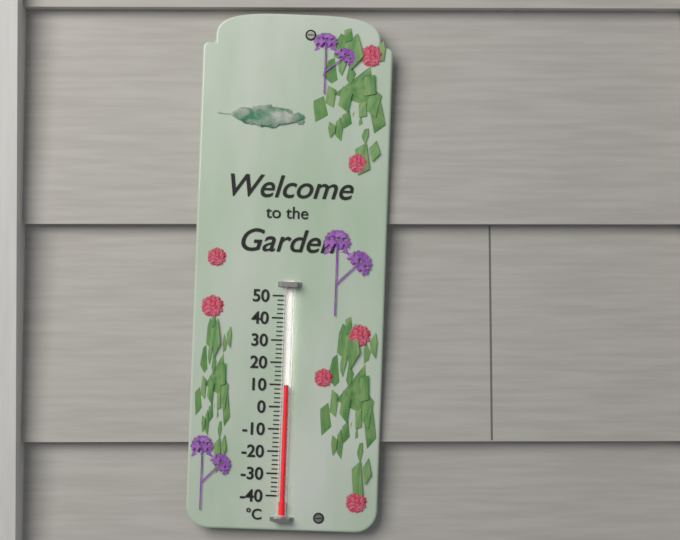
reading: 10 °C
